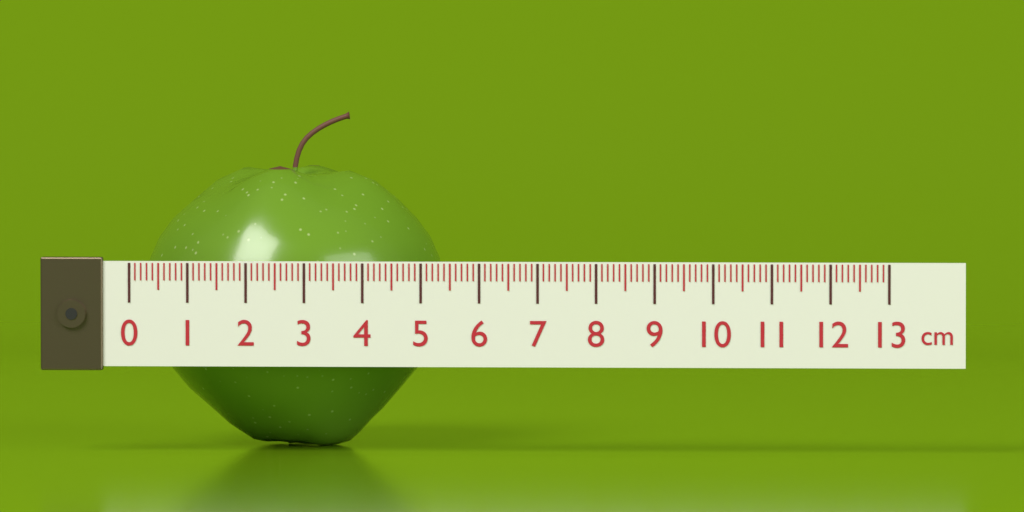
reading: 5.2 cm
